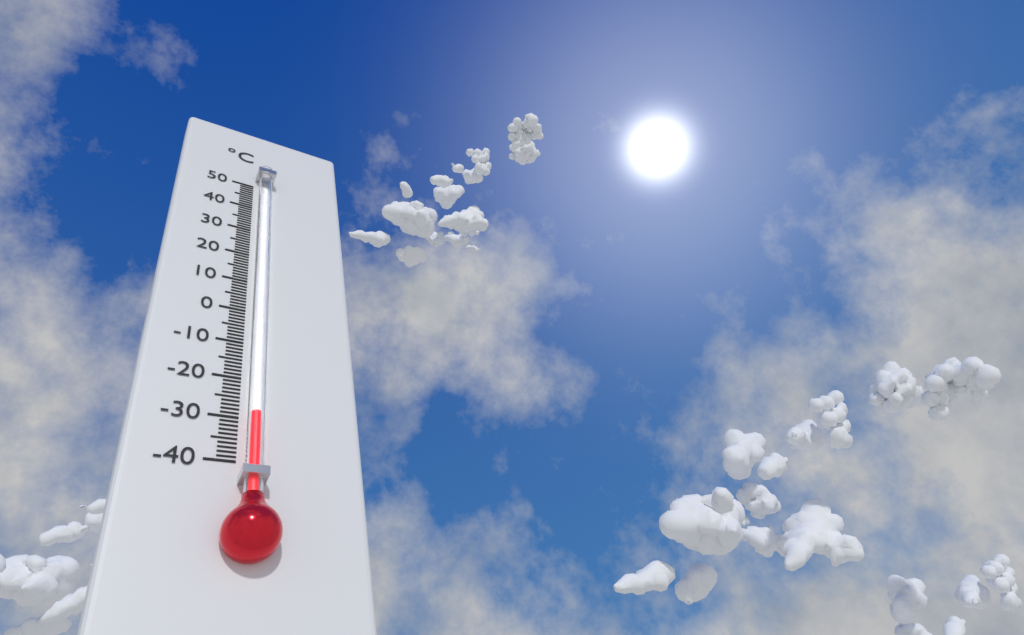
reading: -30 °C
